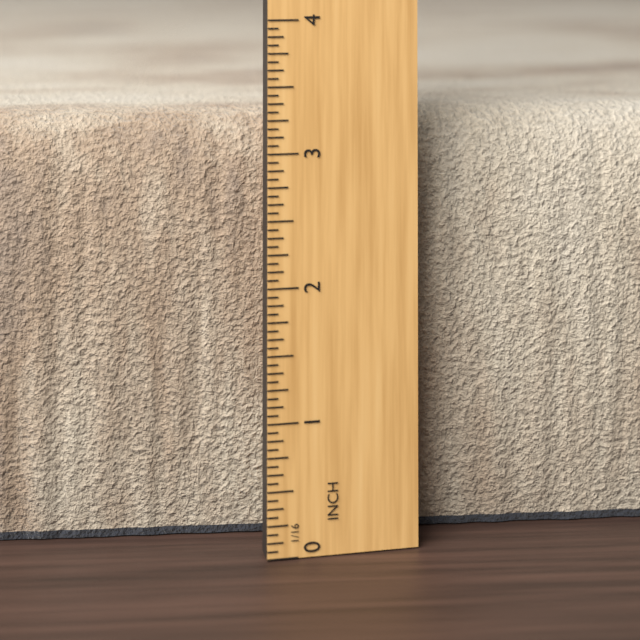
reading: 3.2500 in
